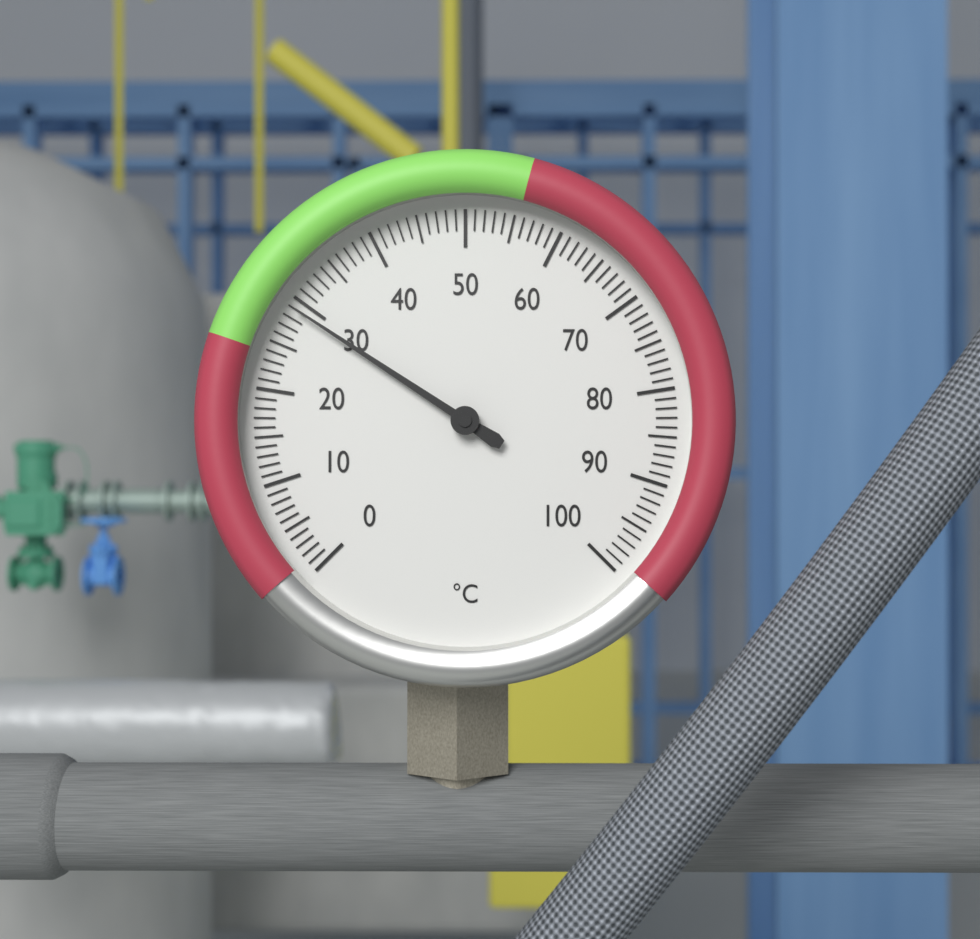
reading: 29 °C
